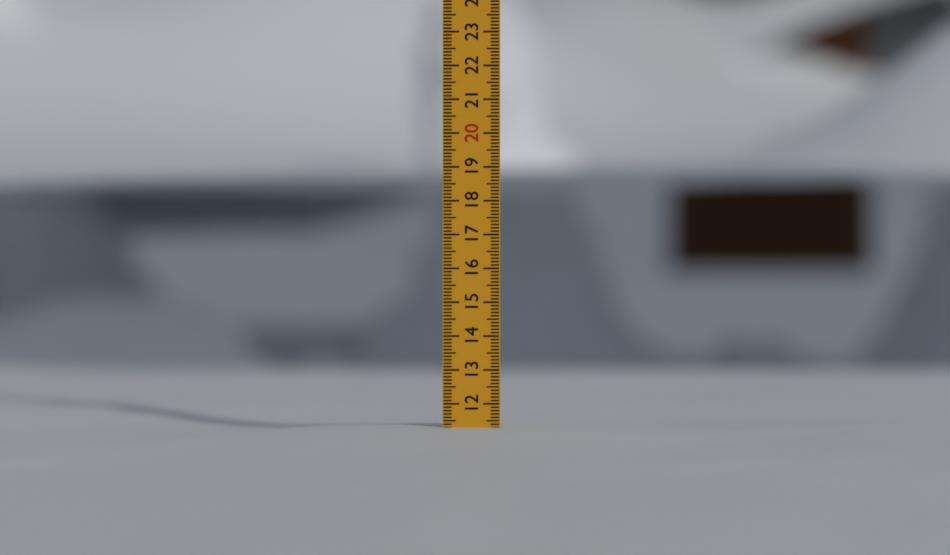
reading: 11.3 (no unit)
